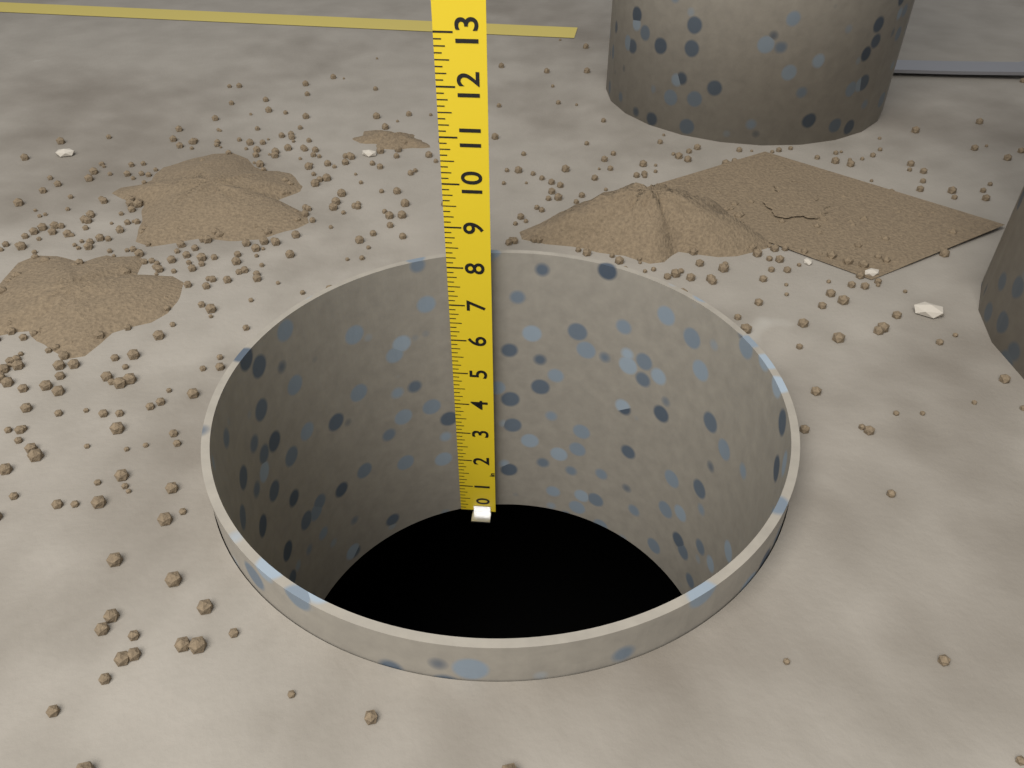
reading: 8.250 in
